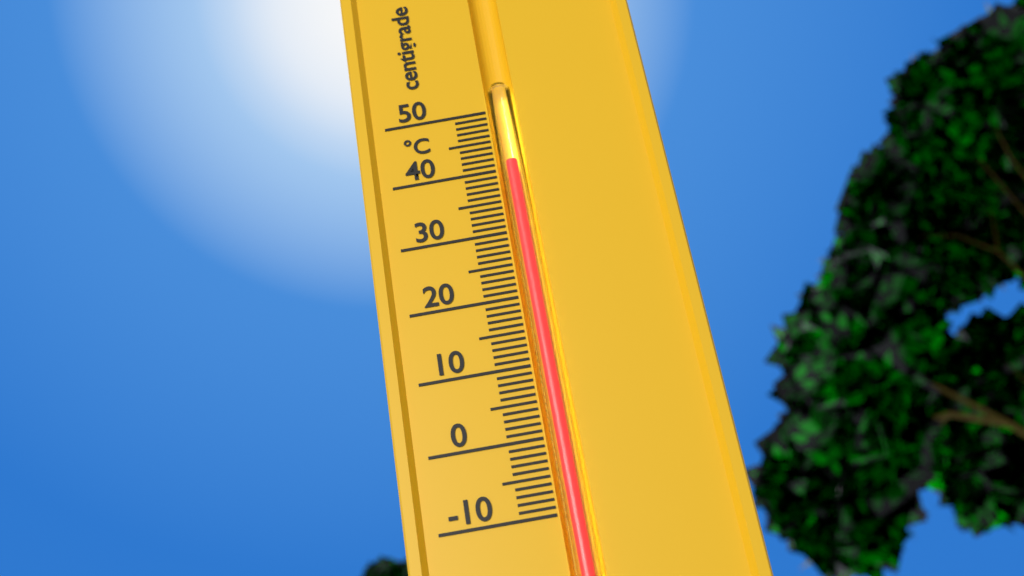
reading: 41 °C
